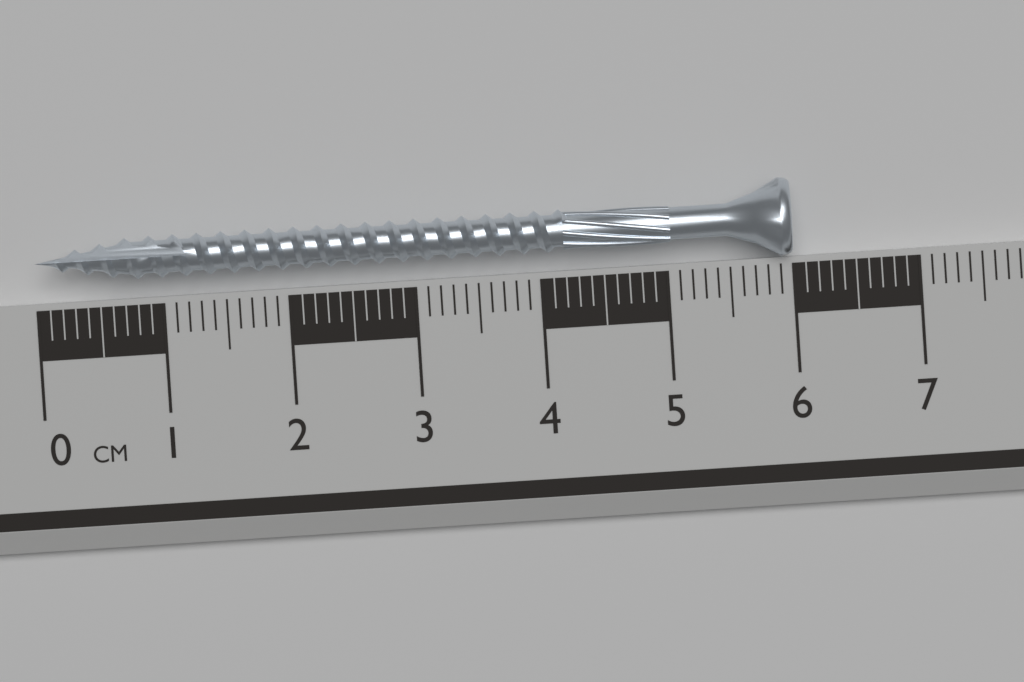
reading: 6.0 cm
